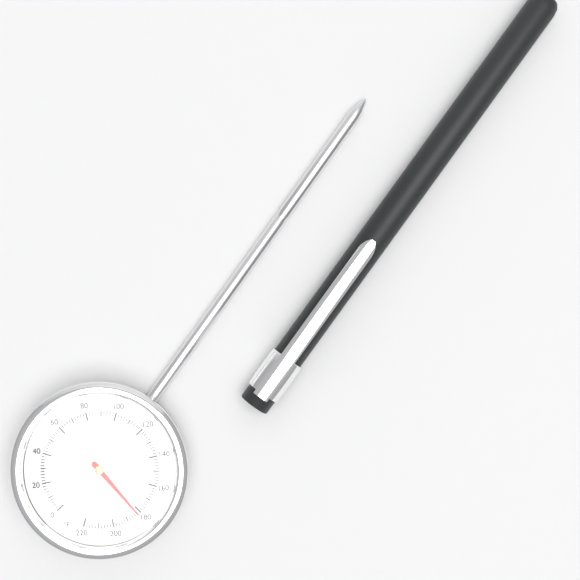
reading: 182 °F
